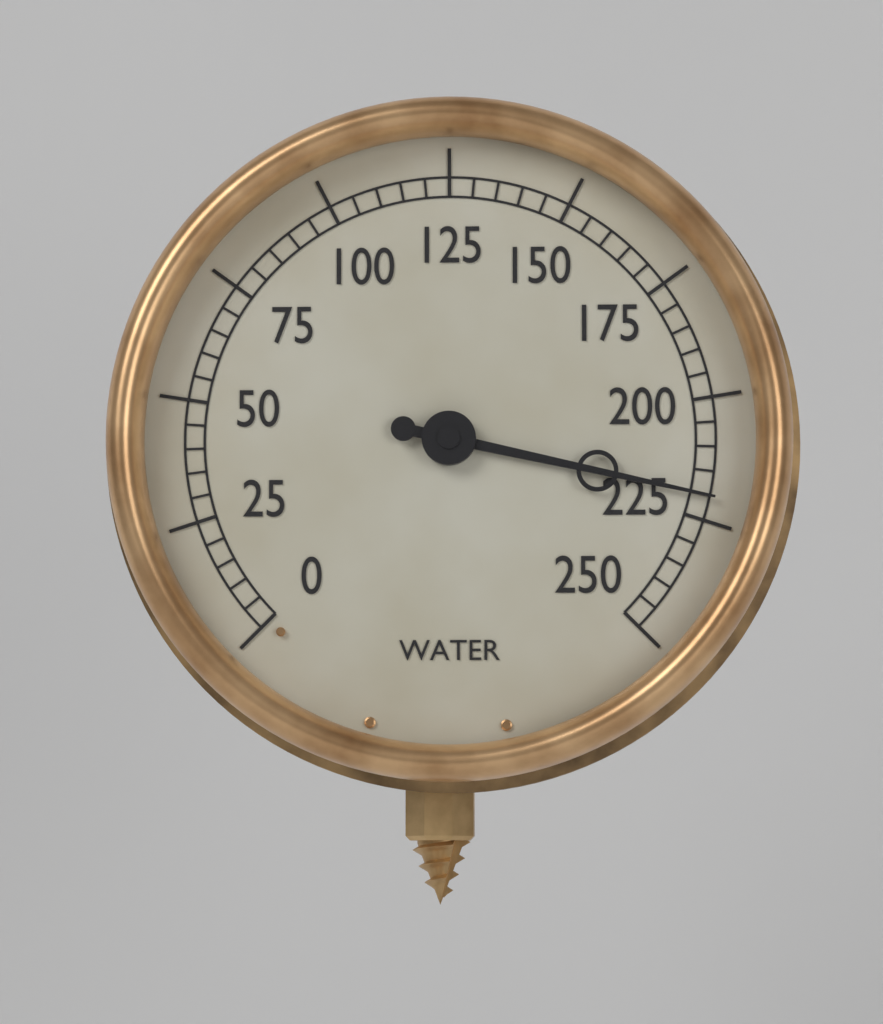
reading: 220 (no unit)
